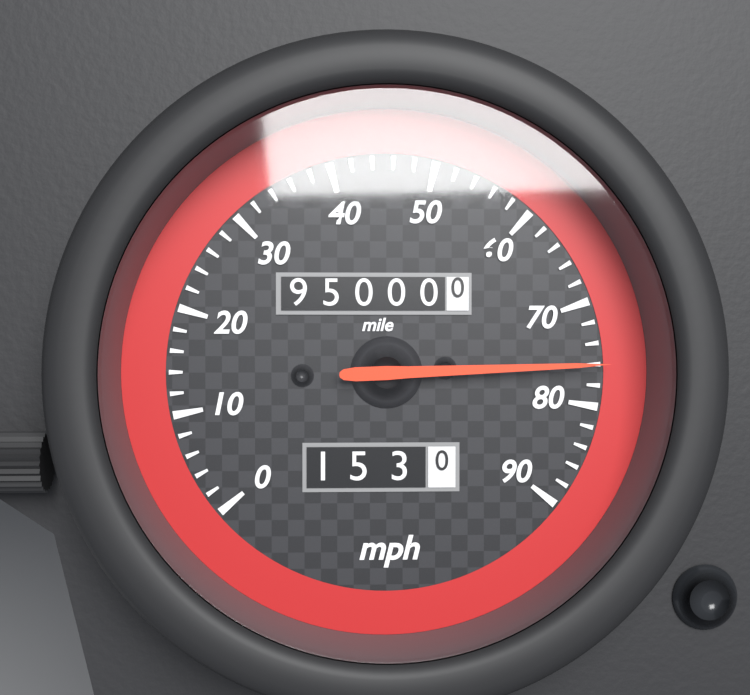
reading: 76 mph
